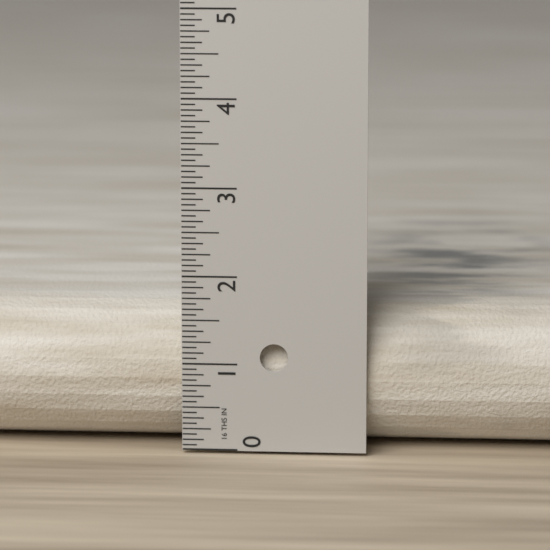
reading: 1.6250 in
